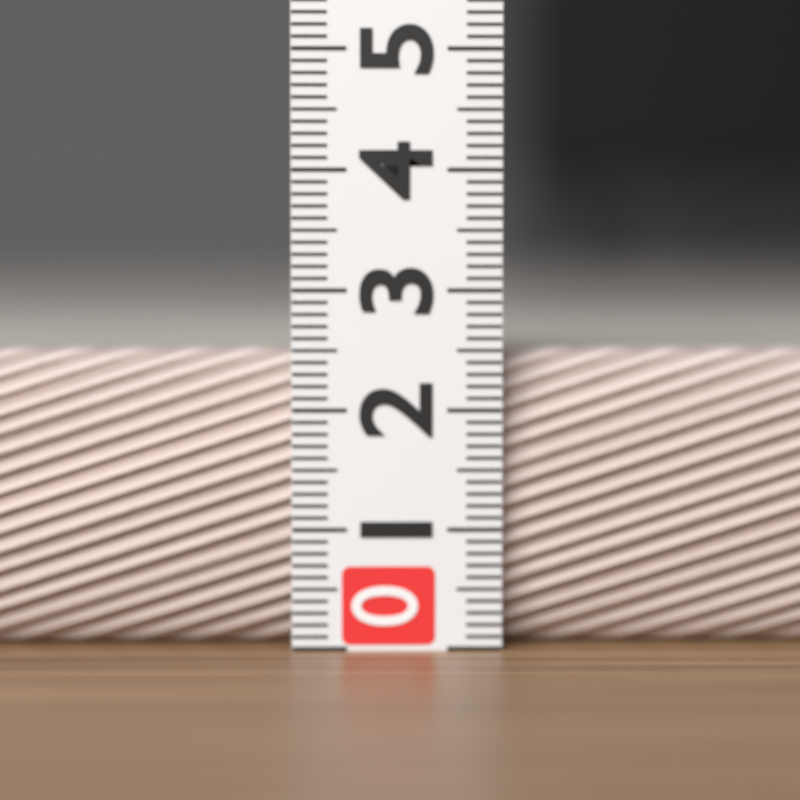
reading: 2.5 (no unit)
